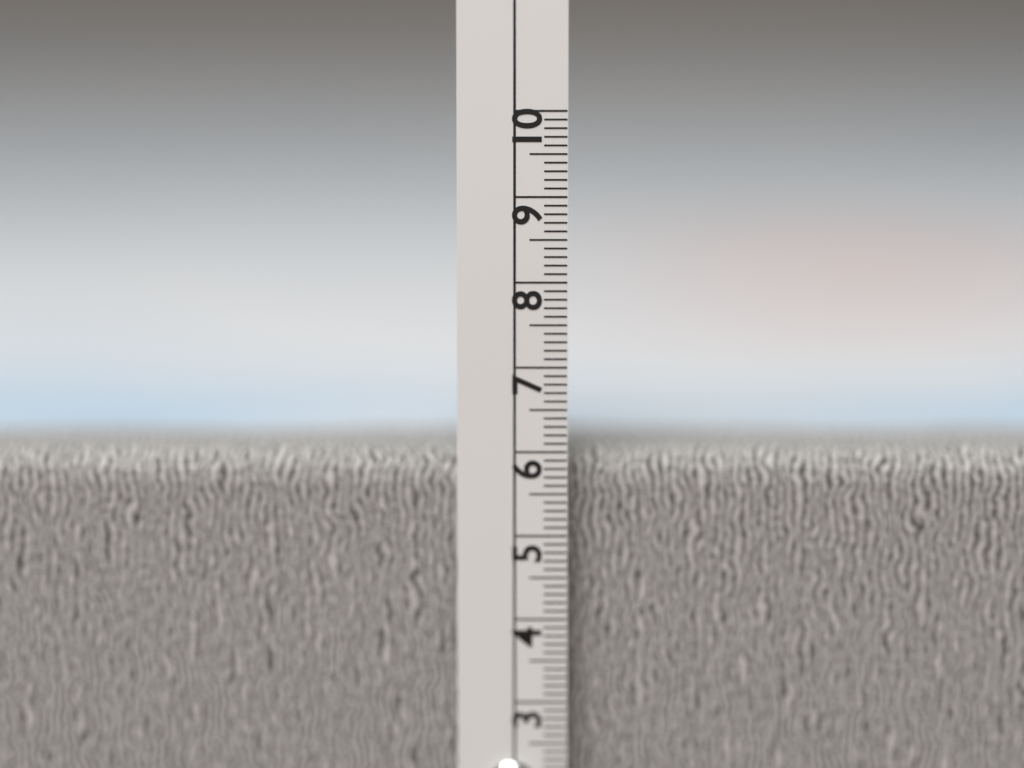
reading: 6.0 cm
